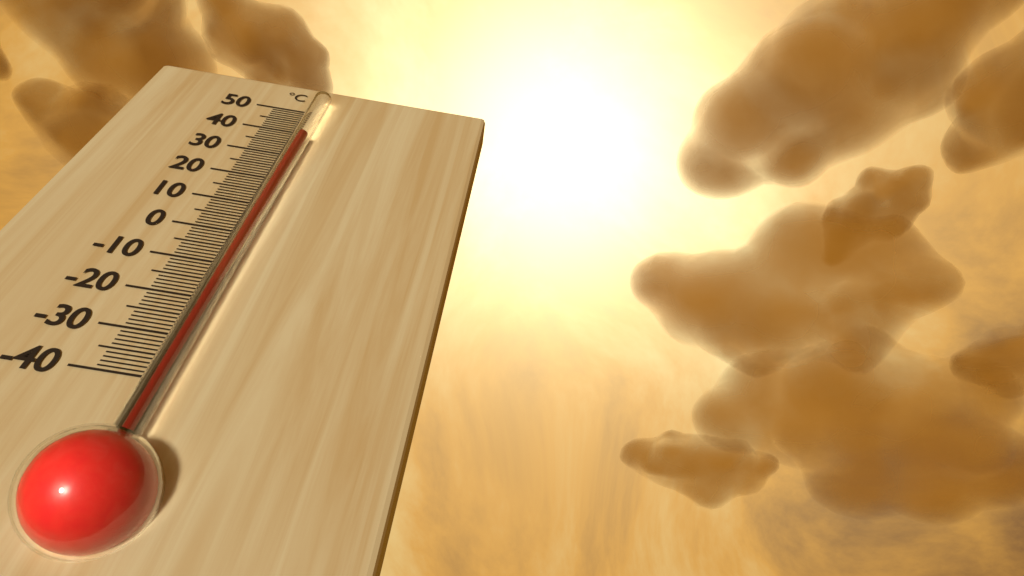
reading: 36 °C
